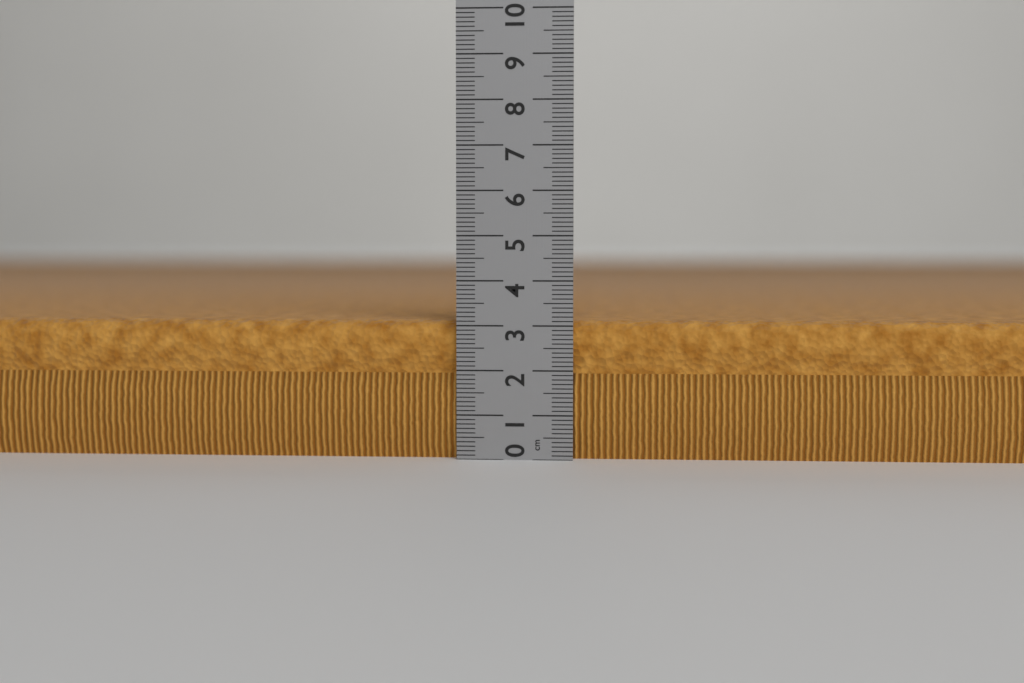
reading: 3.1 cm
